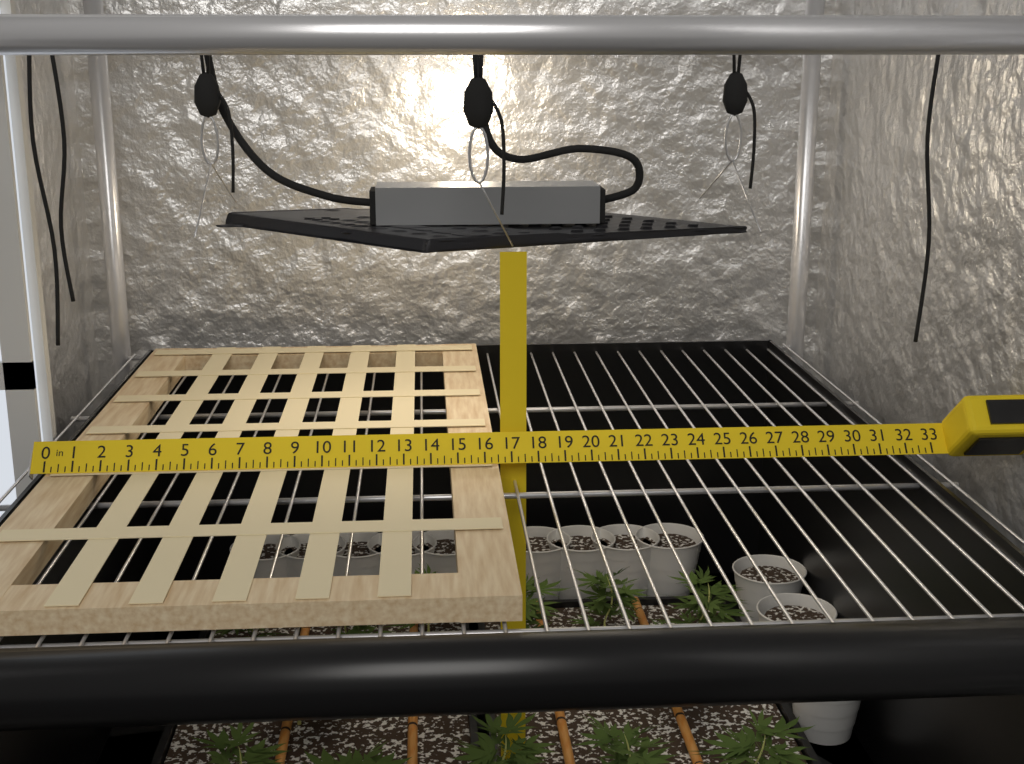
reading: 16.50 in
